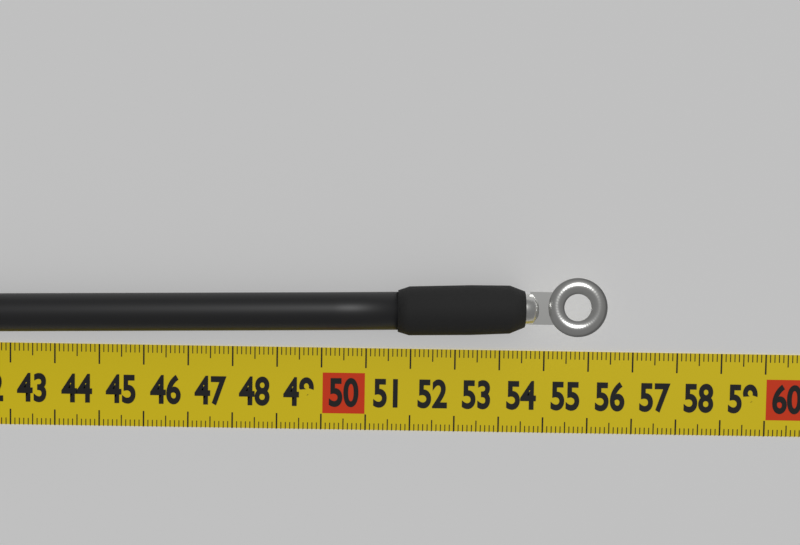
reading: 56.3 cm
